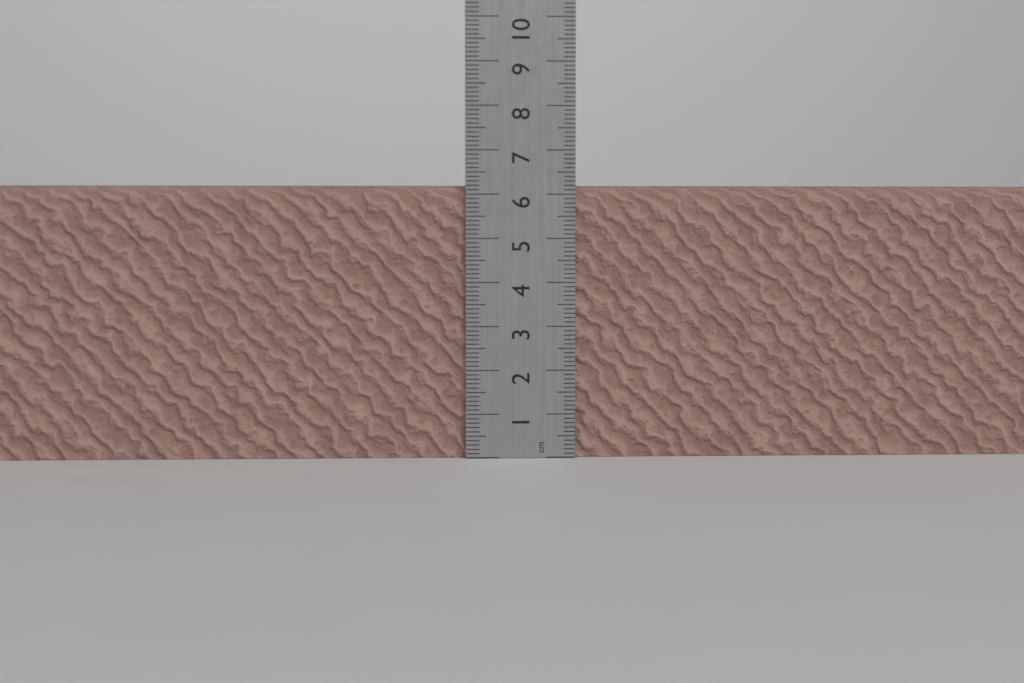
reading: 6.2 cm
